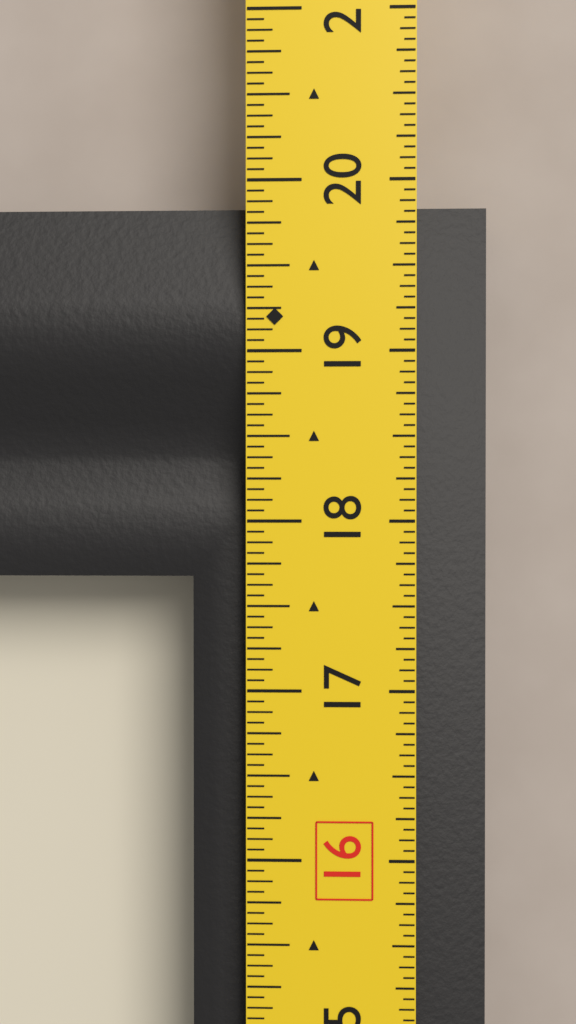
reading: 19.8750 in
